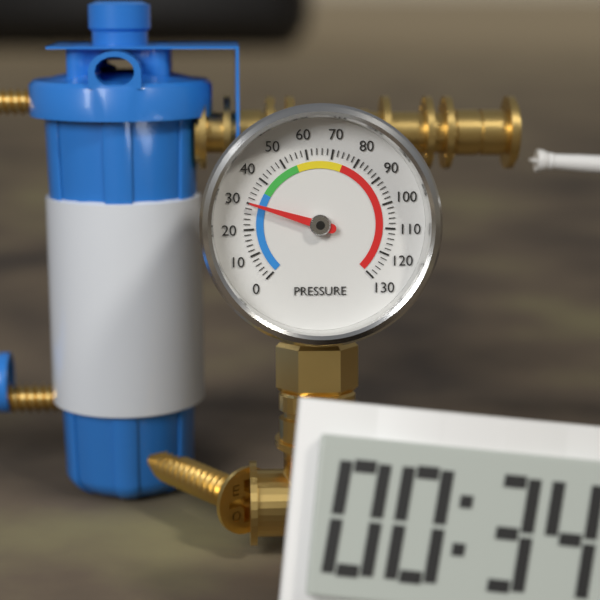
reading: 30 (no unit)
